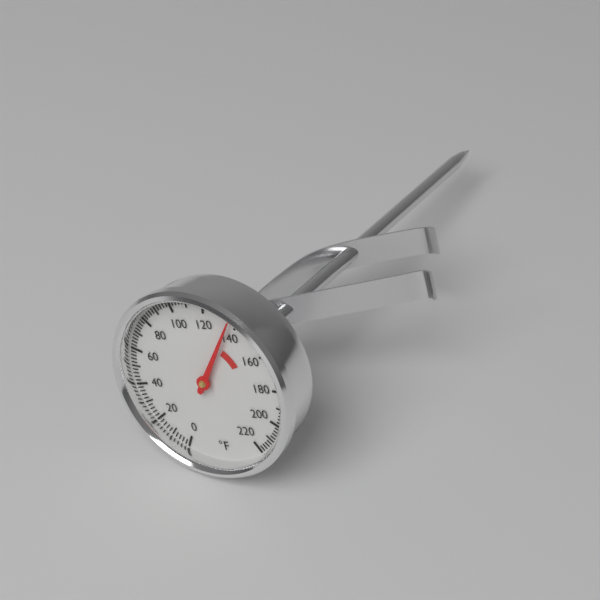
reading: 136 °F
